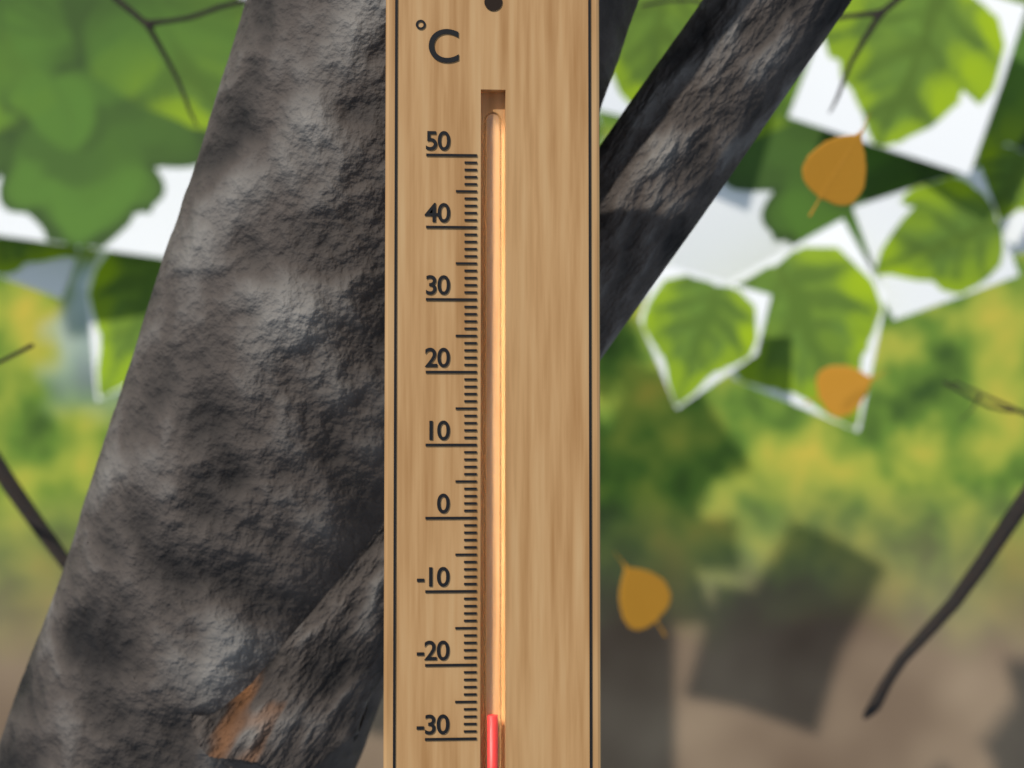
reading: -27 °C
